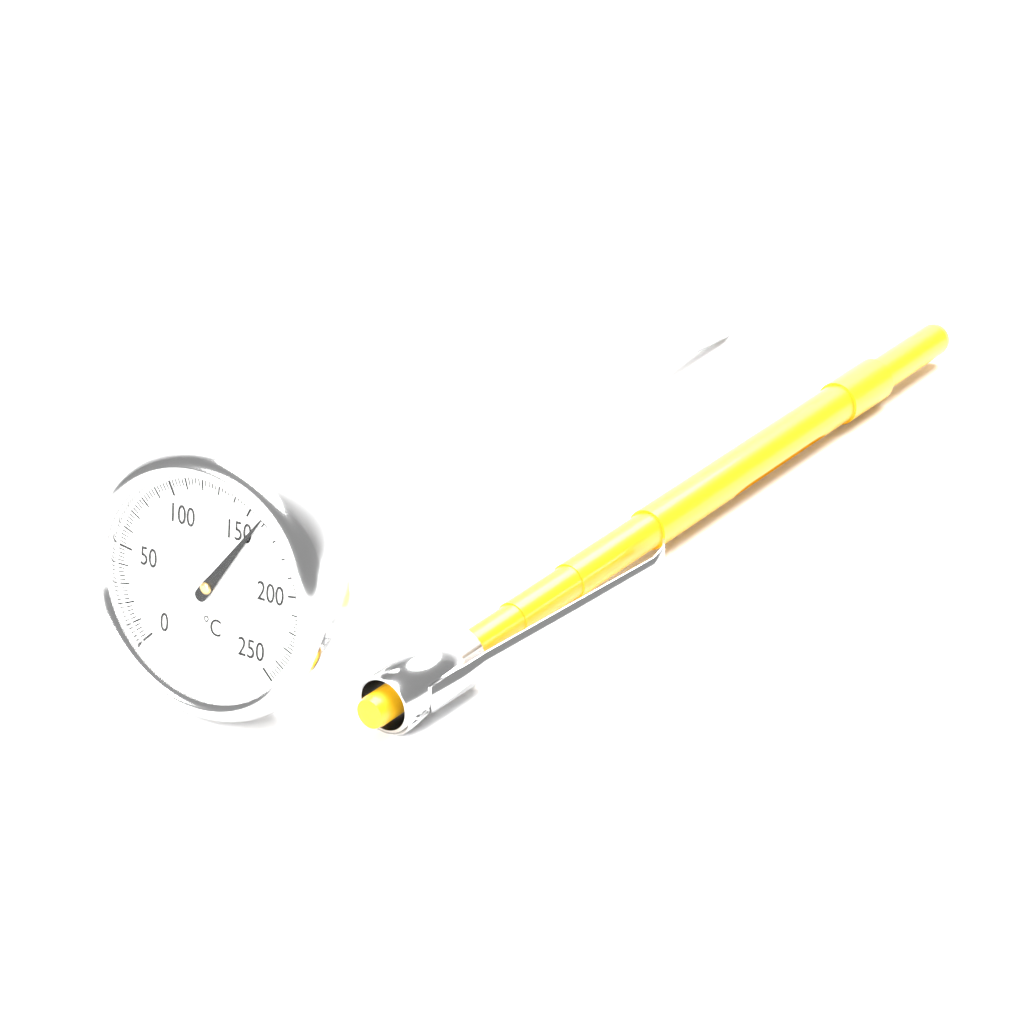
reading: 158 °C
